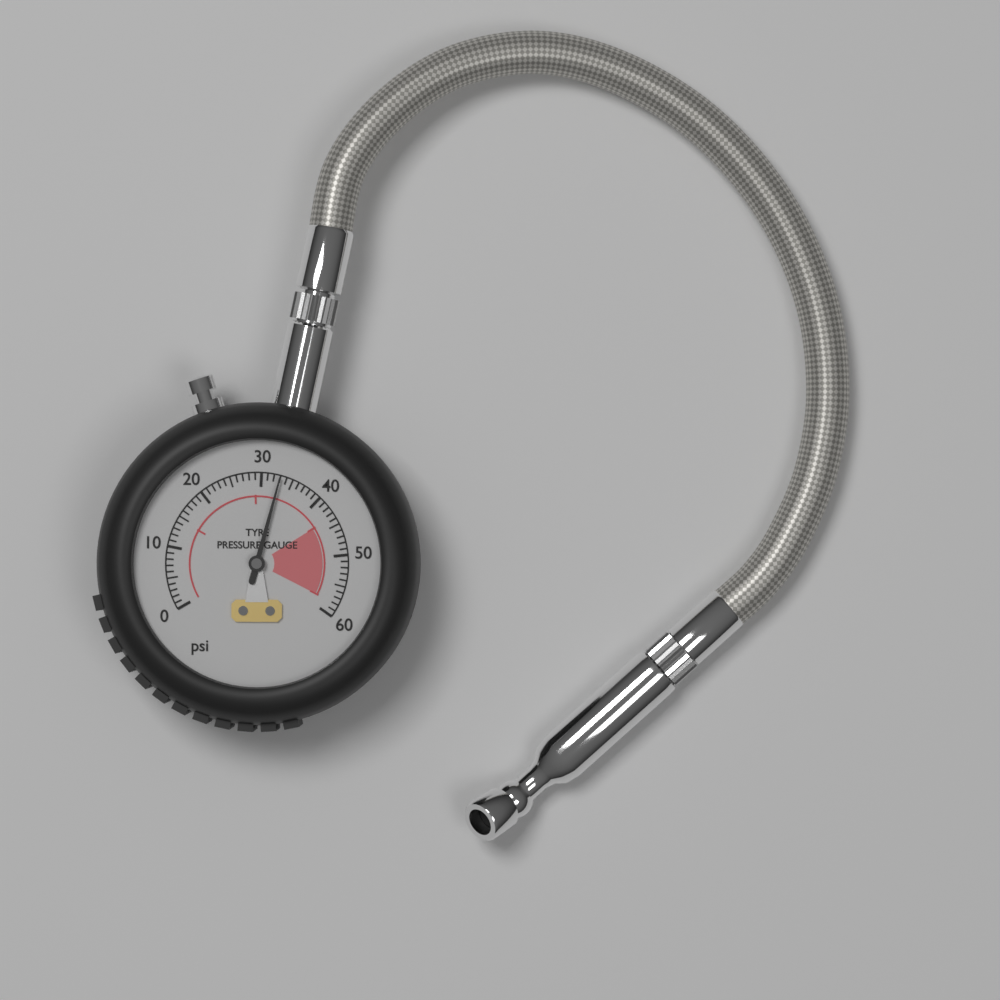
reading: 33 psi
